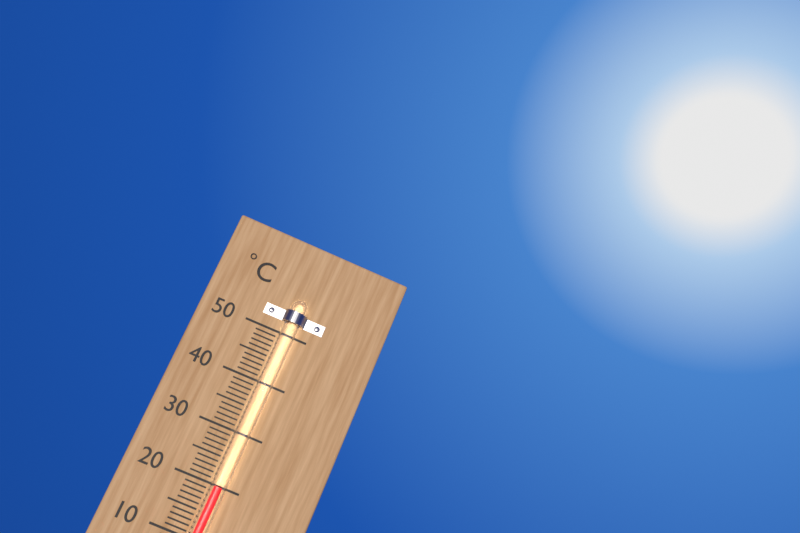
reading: 20 °C
